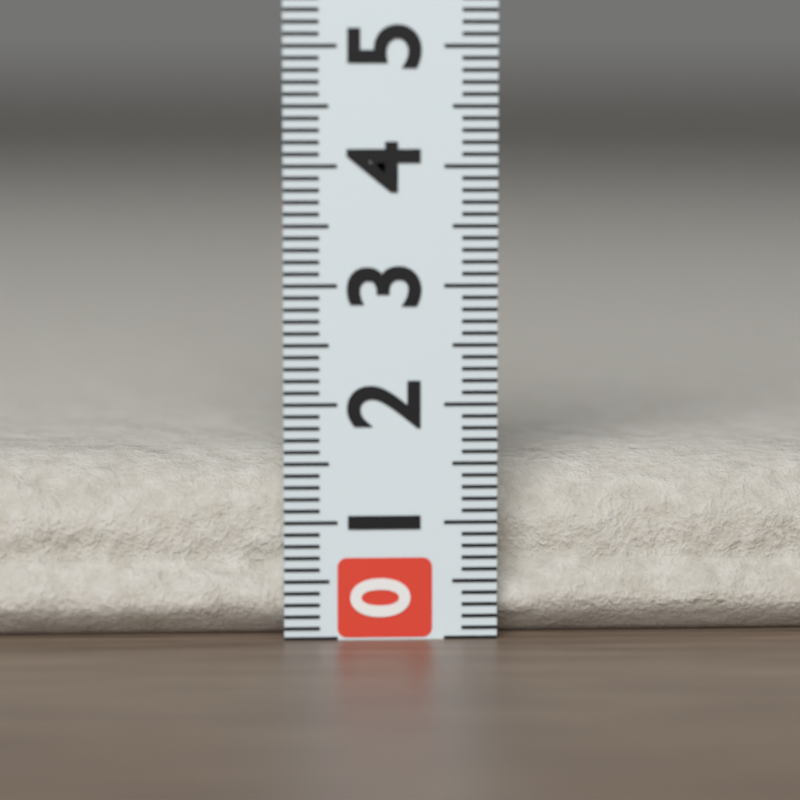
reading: 1.5 (no unit)
